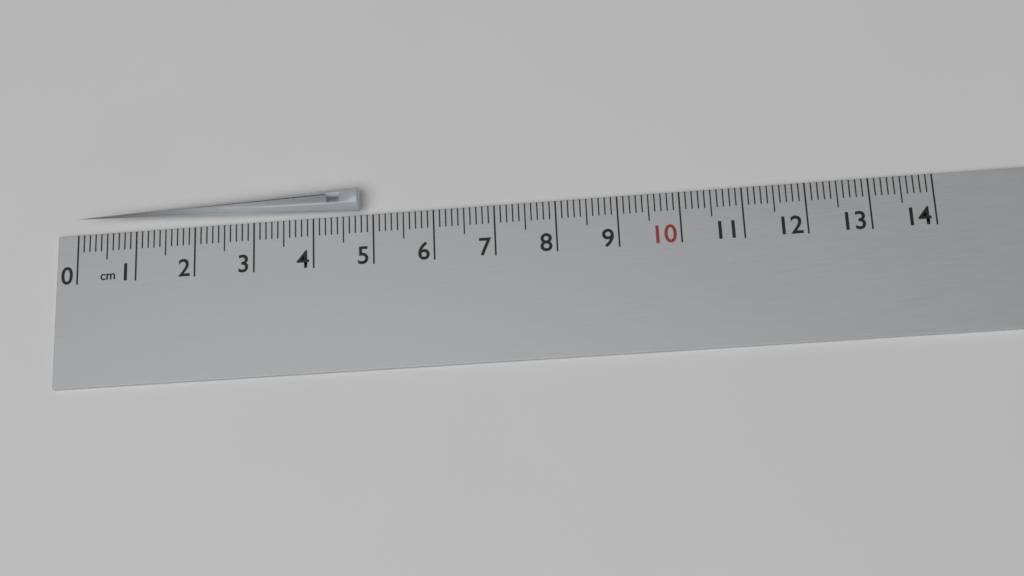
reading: 4.8 cm
